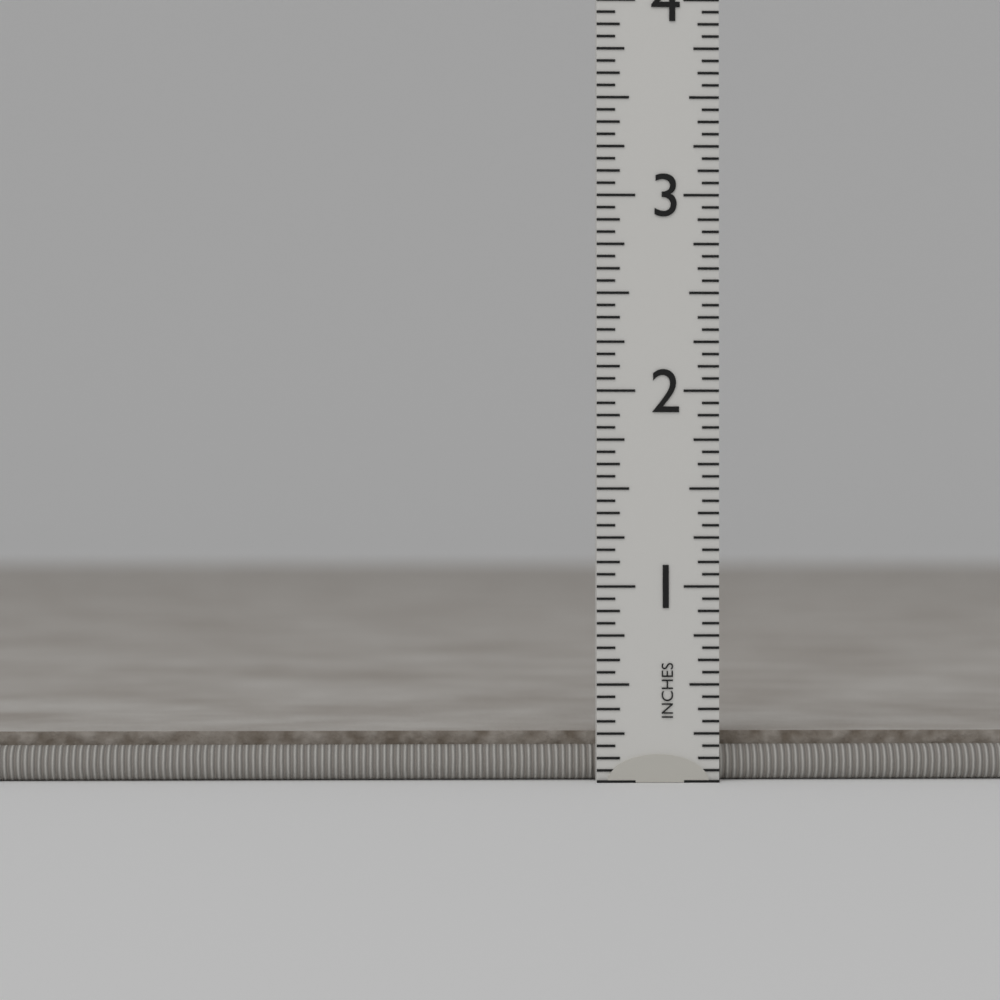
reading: 0.2500 in
